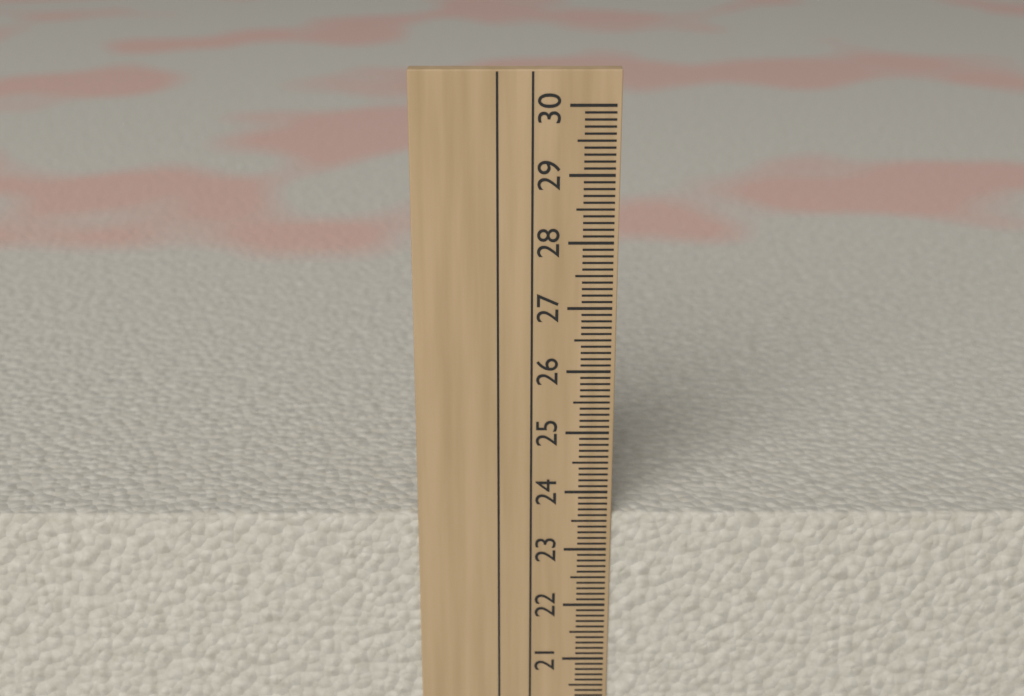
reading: 23.6 cm
